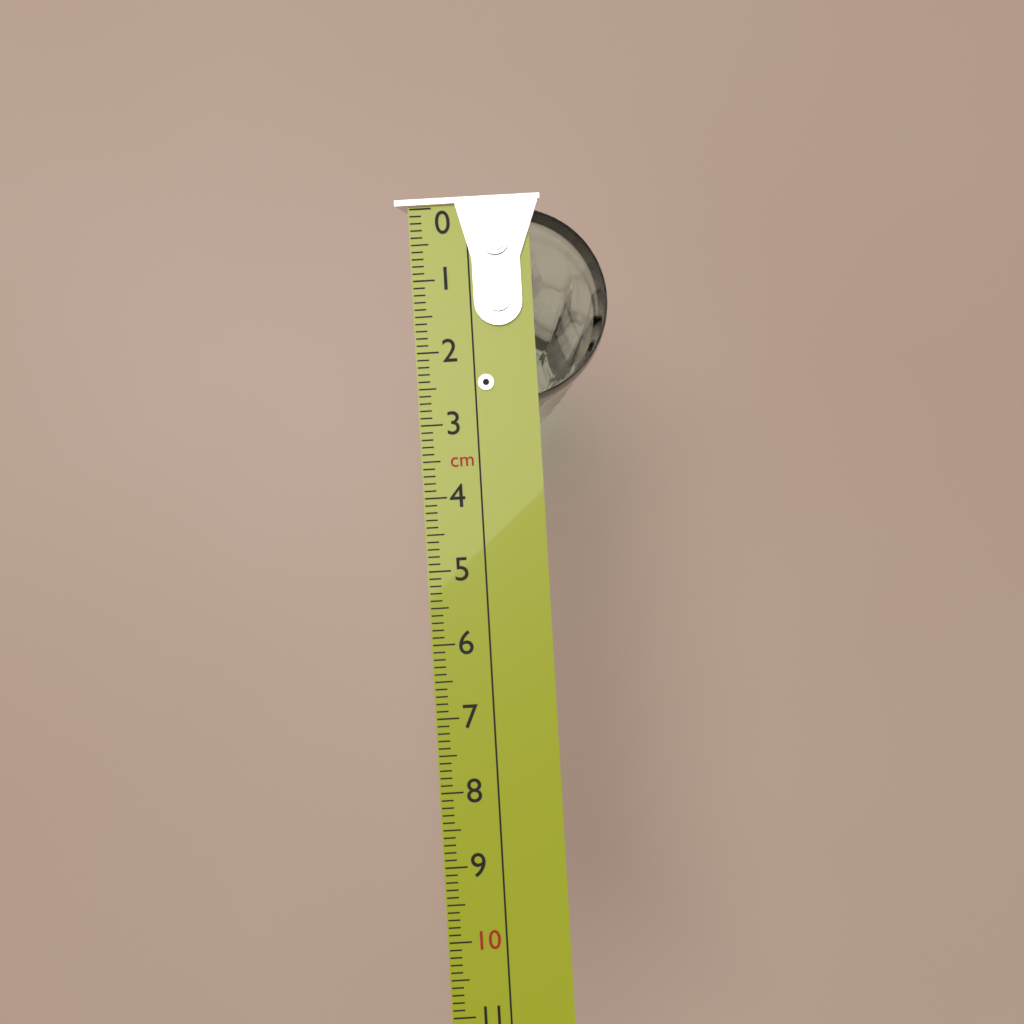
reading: 2.7 cm
